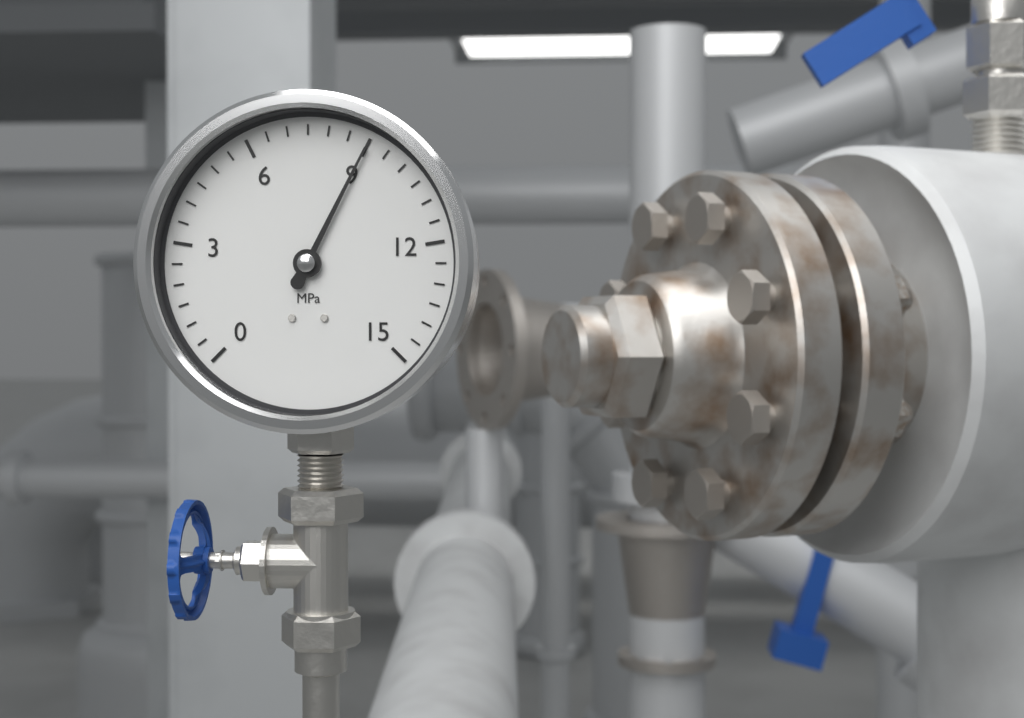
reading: 9.0 MPa
